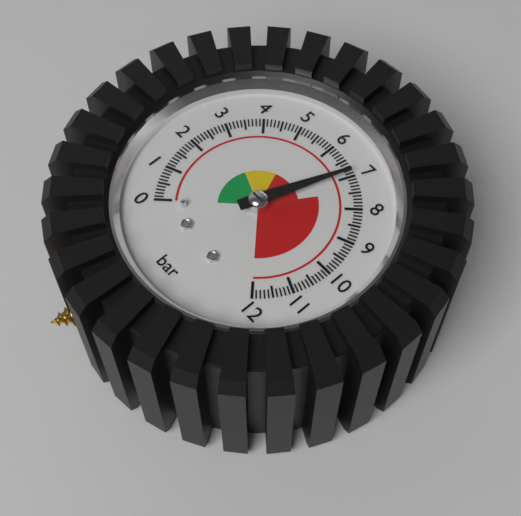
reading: 6.9 bar
